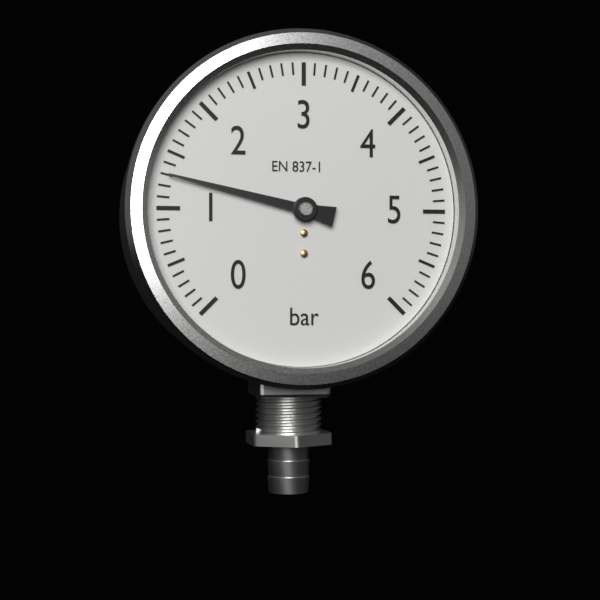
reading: 1.3 bar
